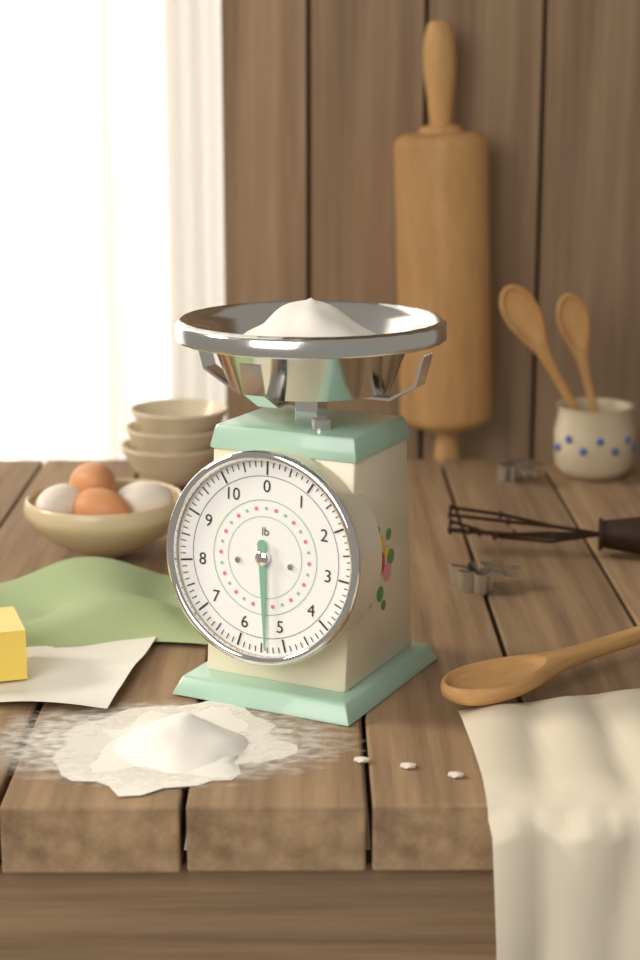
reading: 5.375 lb
